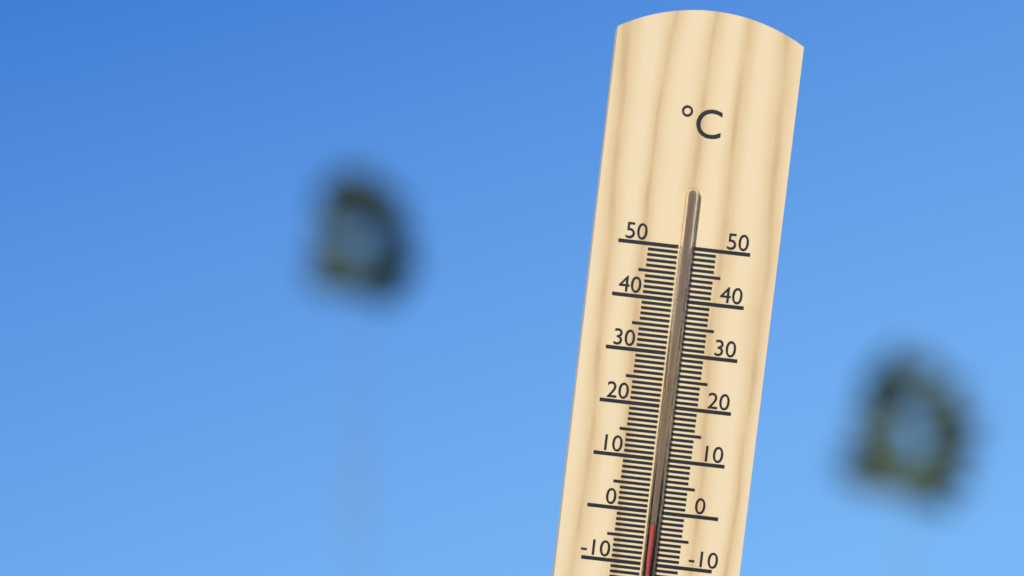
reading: -2 °C
